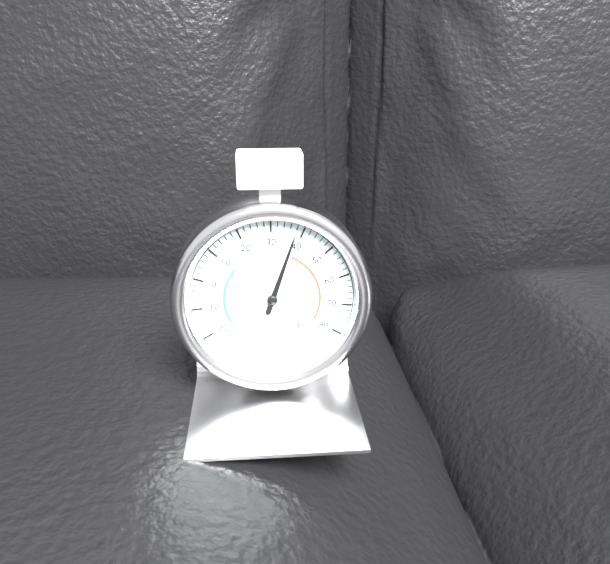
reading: 38 °F
